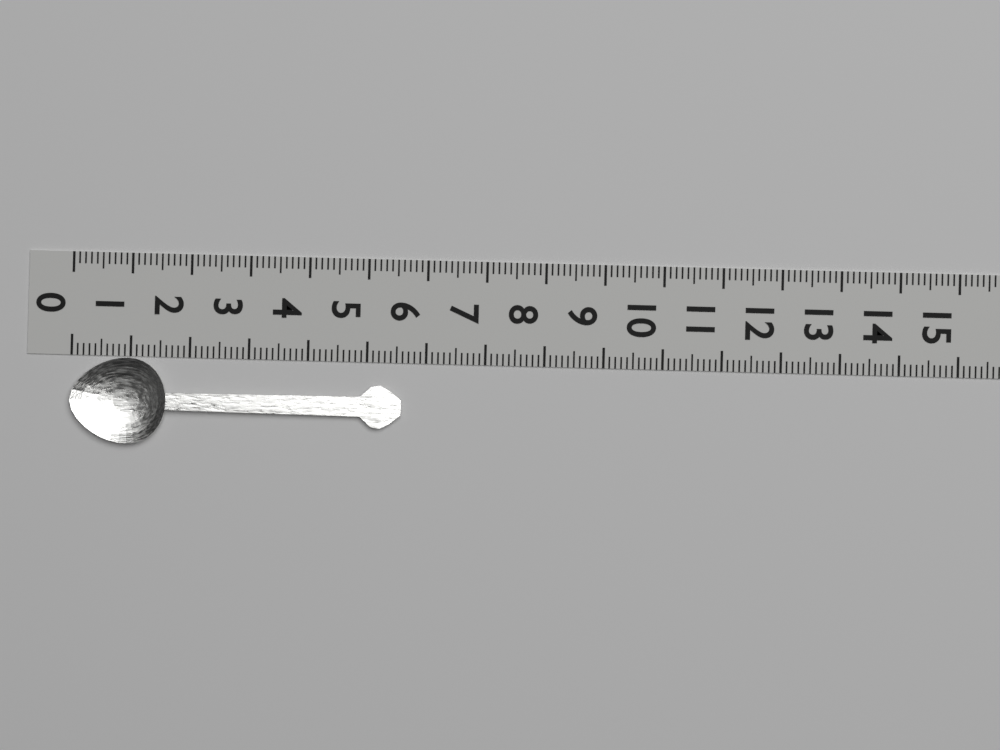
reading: 5.6 (no unit)
